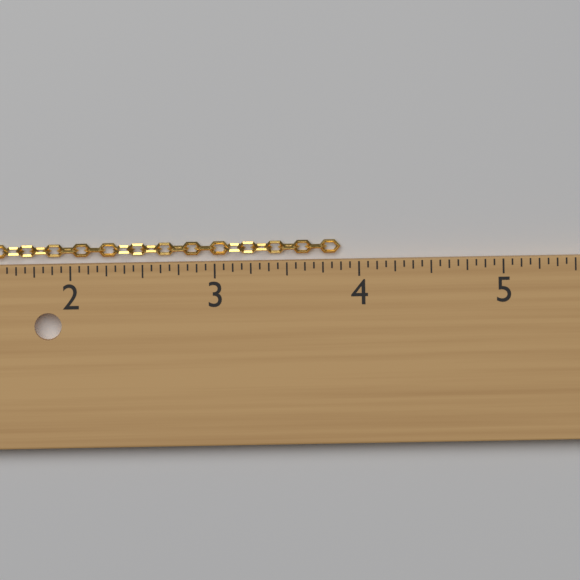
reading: 3.8750 in
